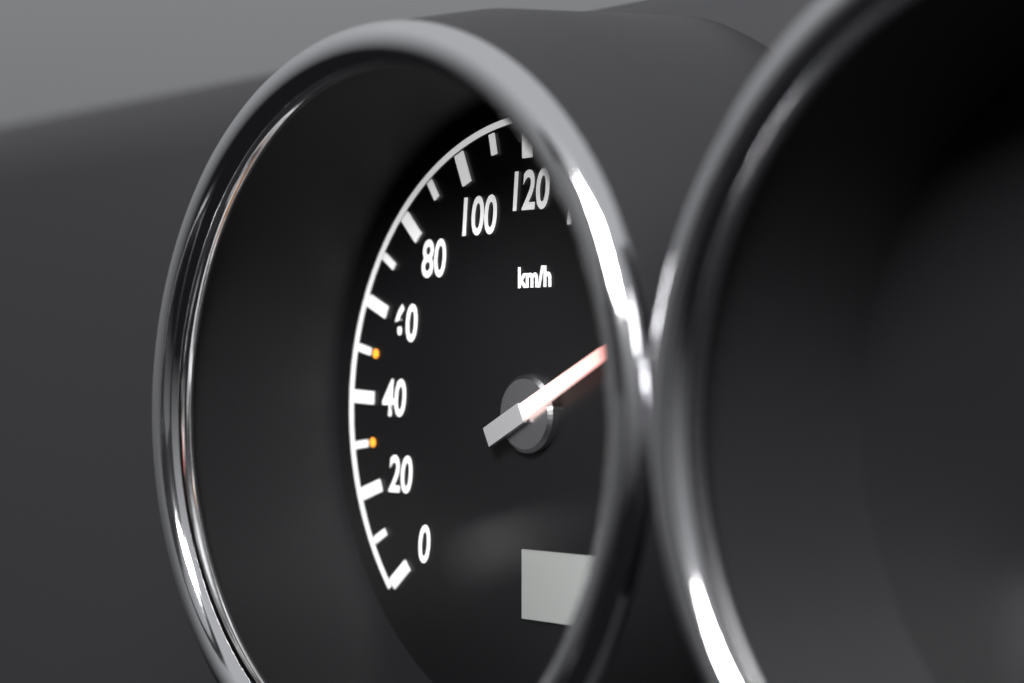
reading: 180 km/h
